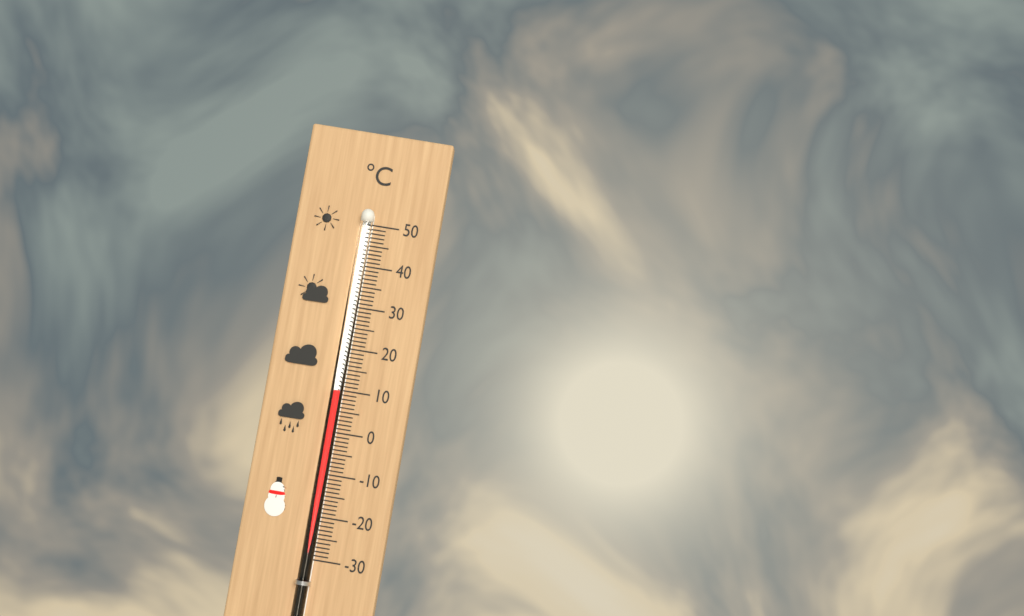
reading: 10 °C
